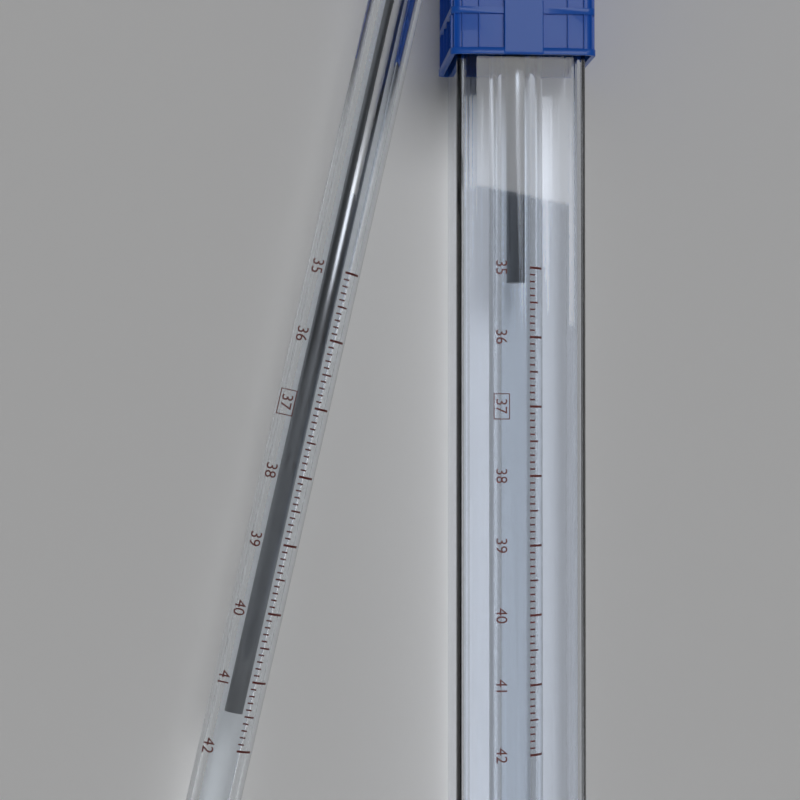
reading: 41.5 °C
